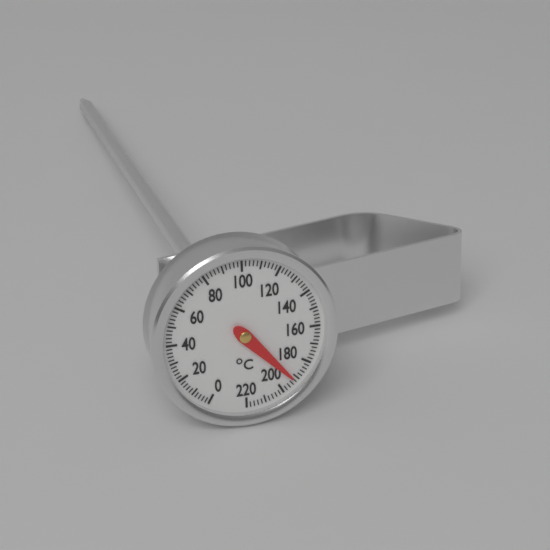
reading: 192 °C
